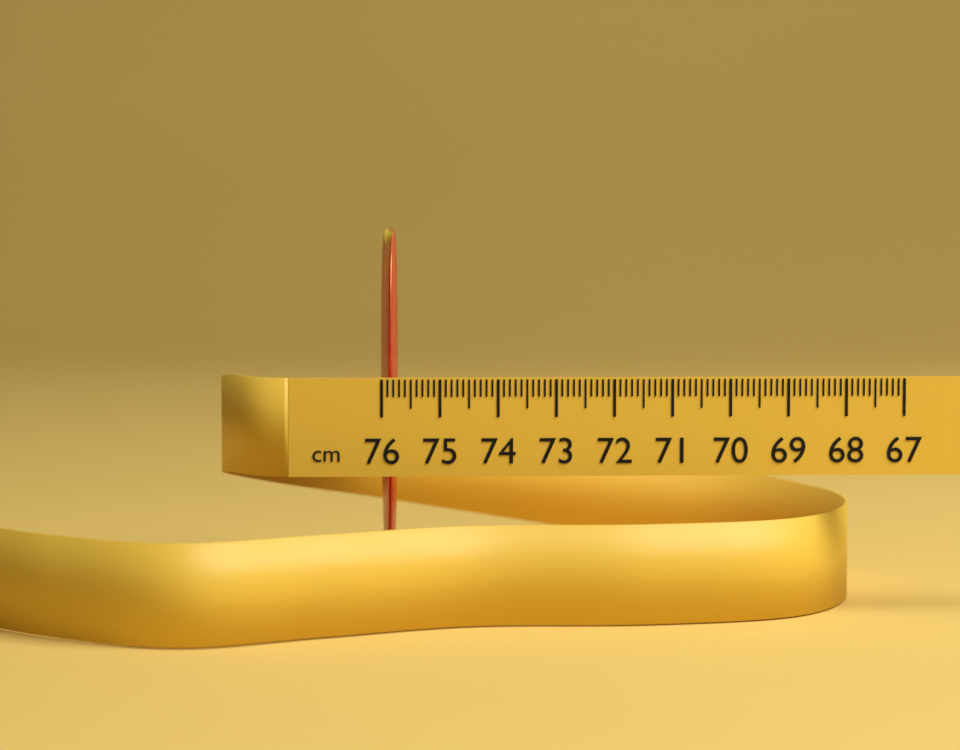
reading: 75.7 cm
